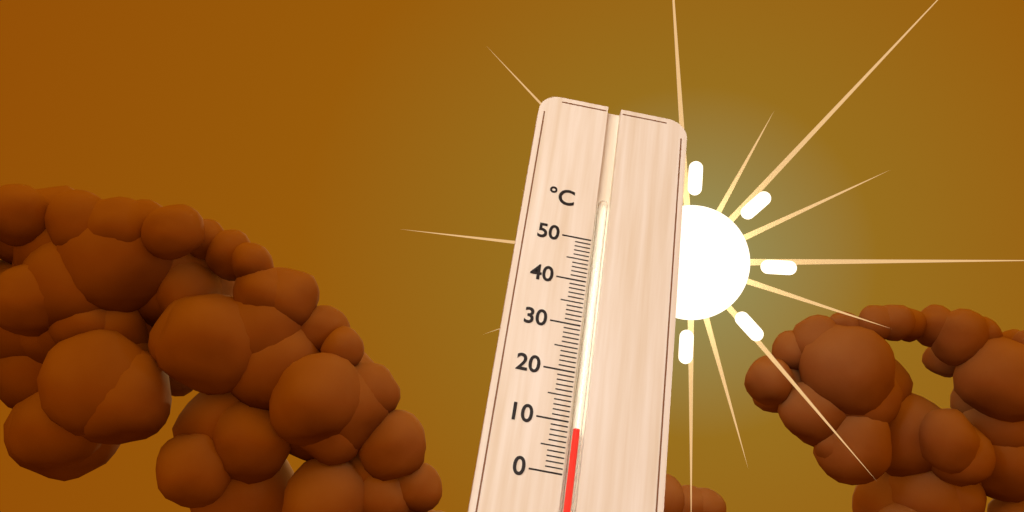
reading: 9 °C
